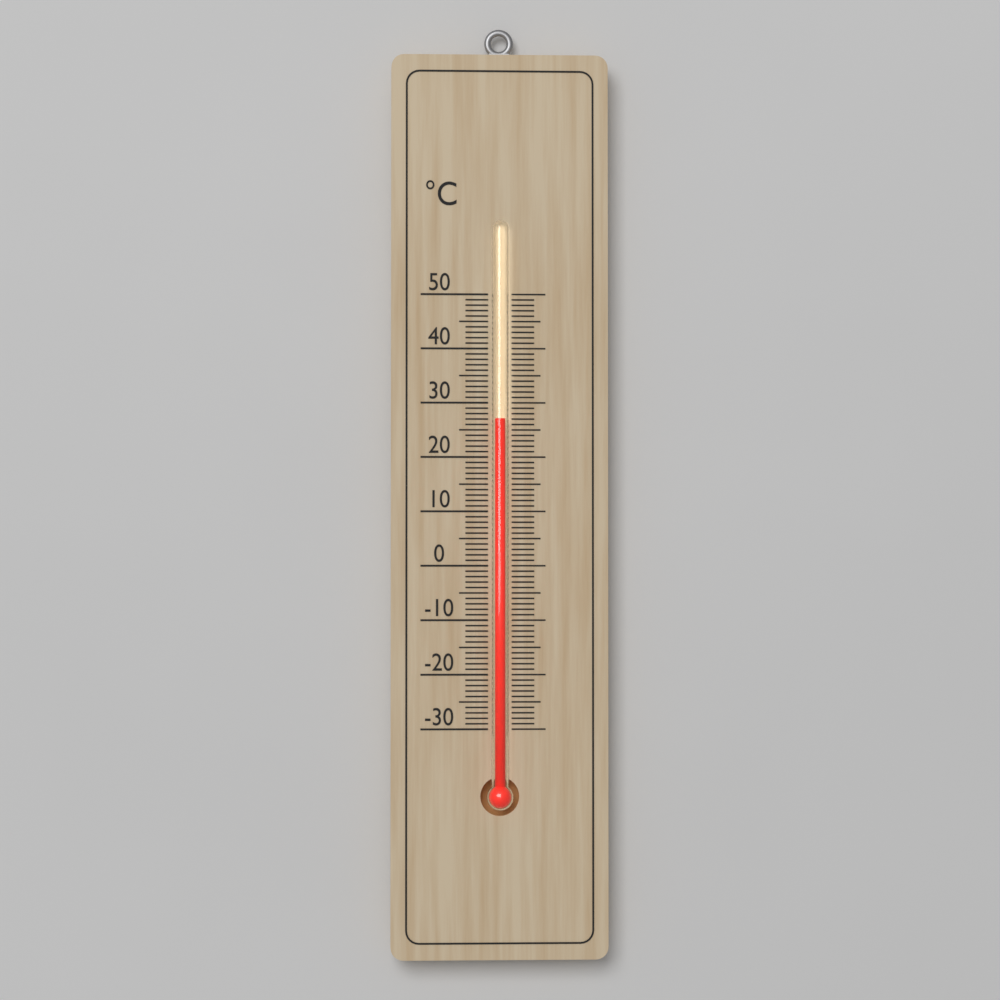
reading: 27 °C
